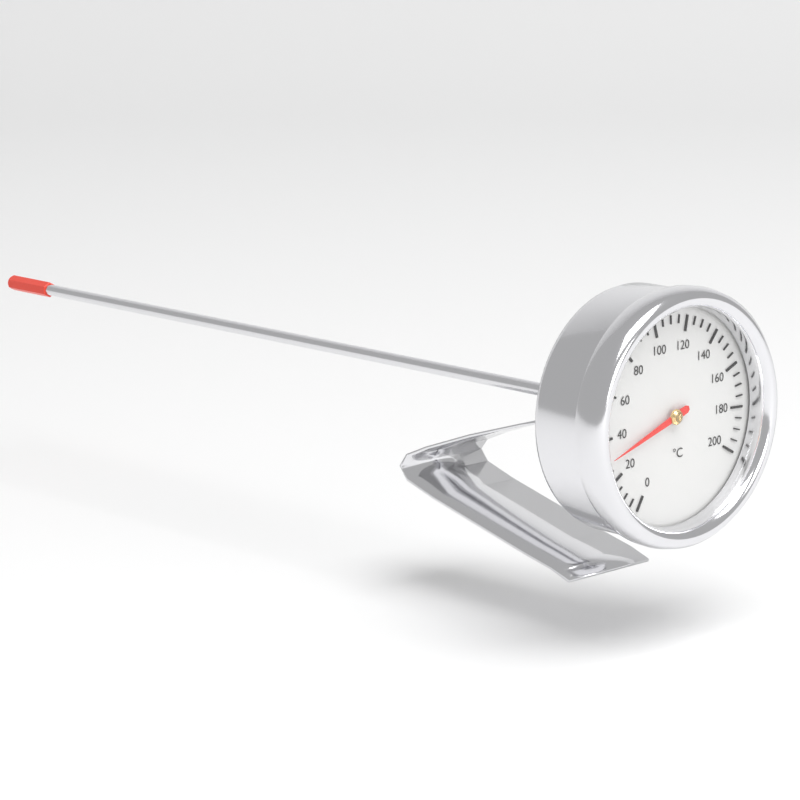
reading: 30 °C
